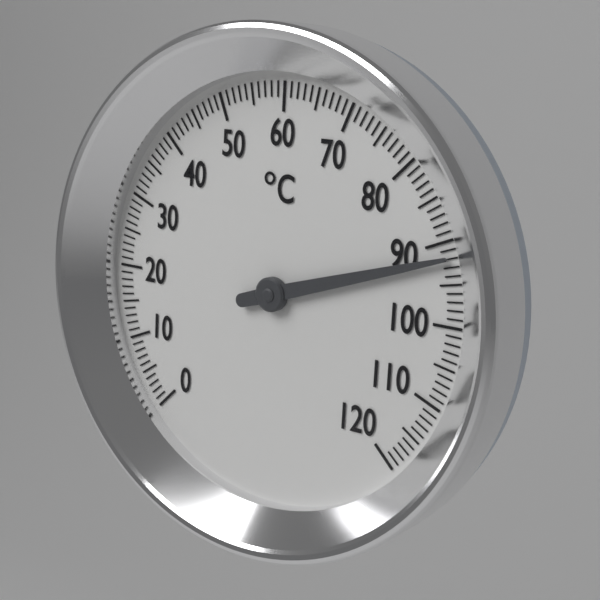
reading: 92 °C
